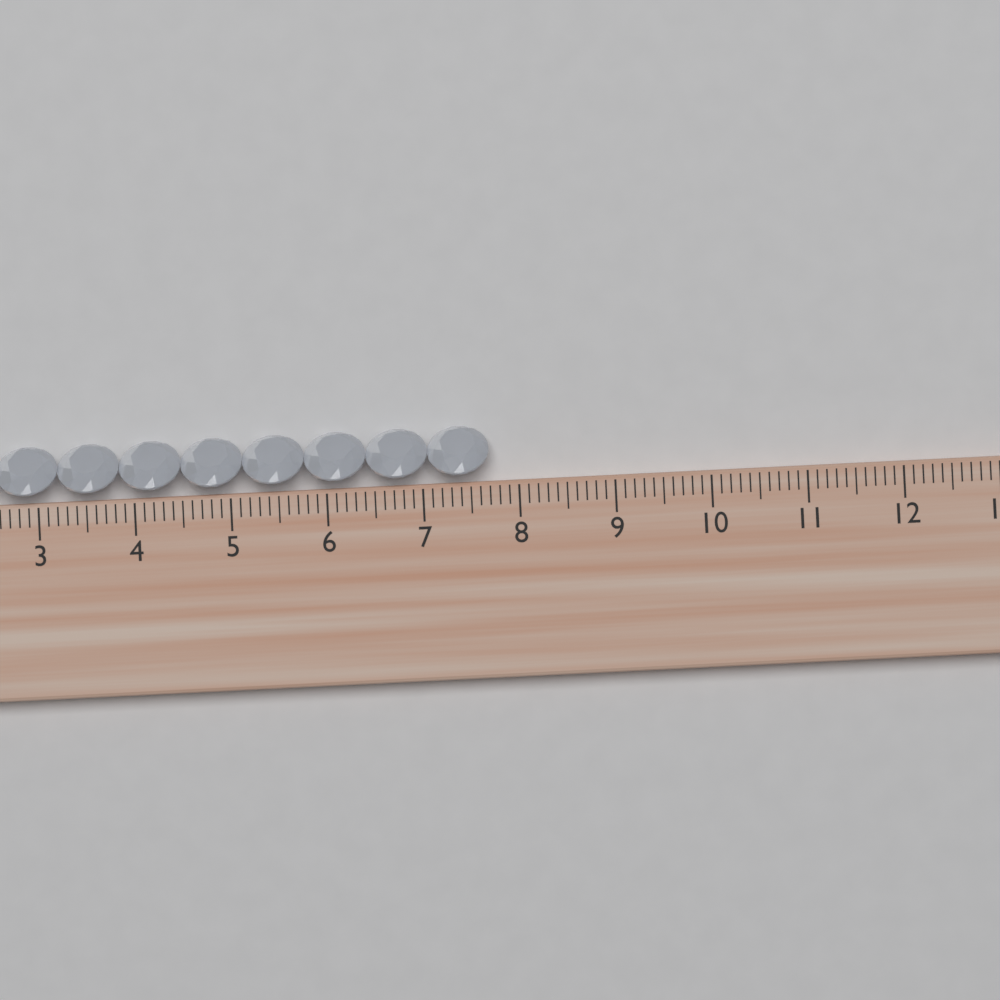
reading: 7.7 cm
